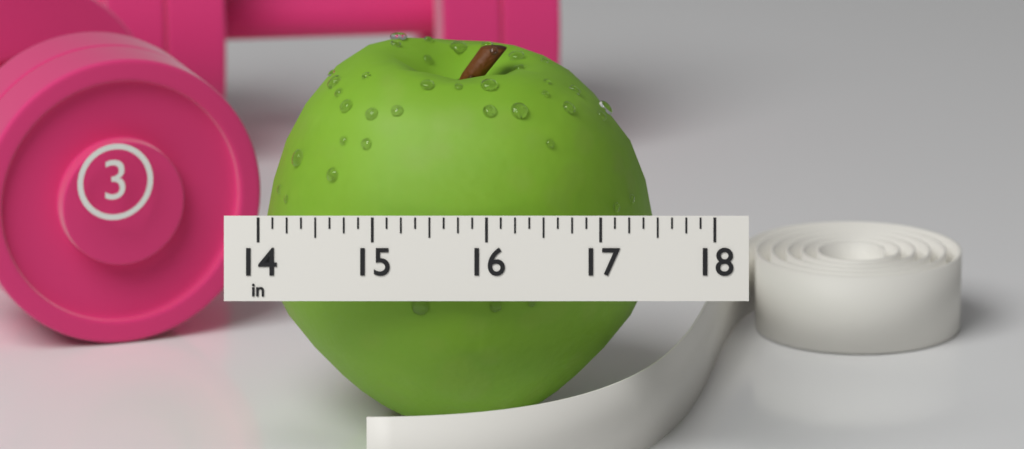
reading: 17.500 in
